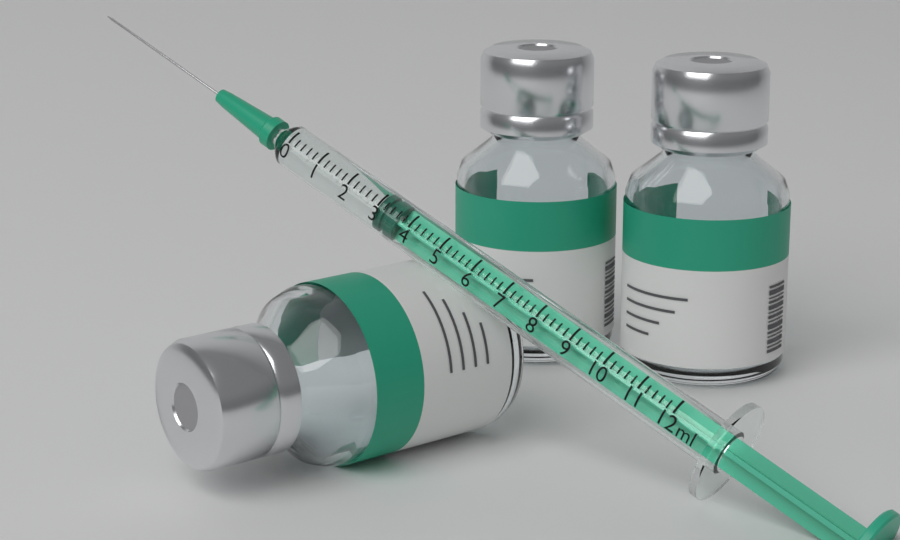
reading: 3.0 ml
